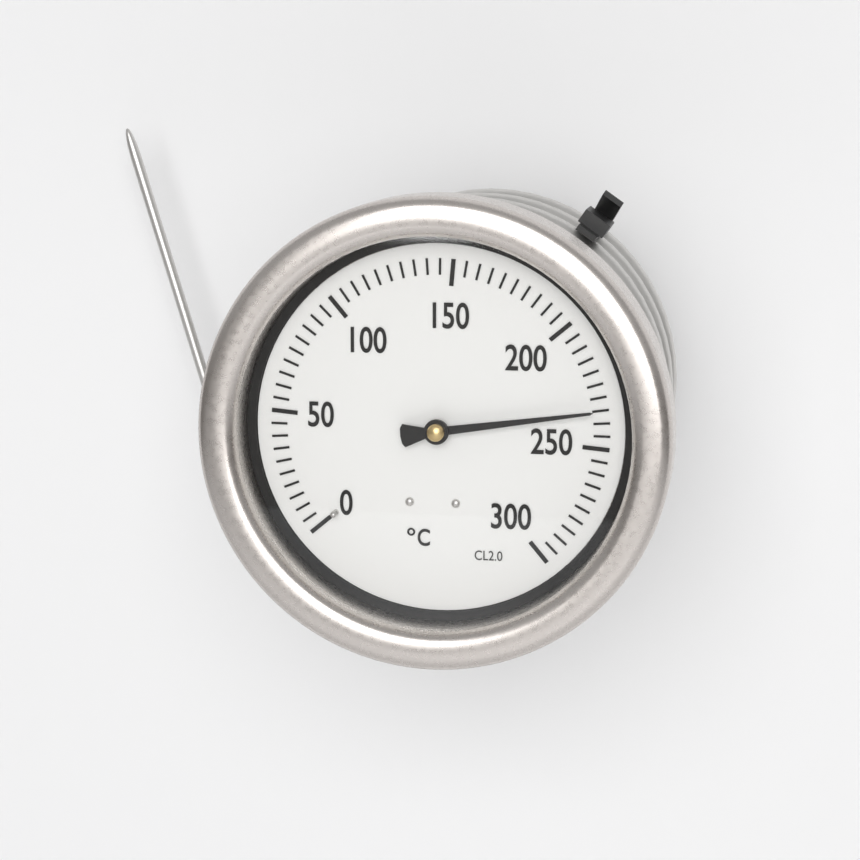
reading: 235 °C
